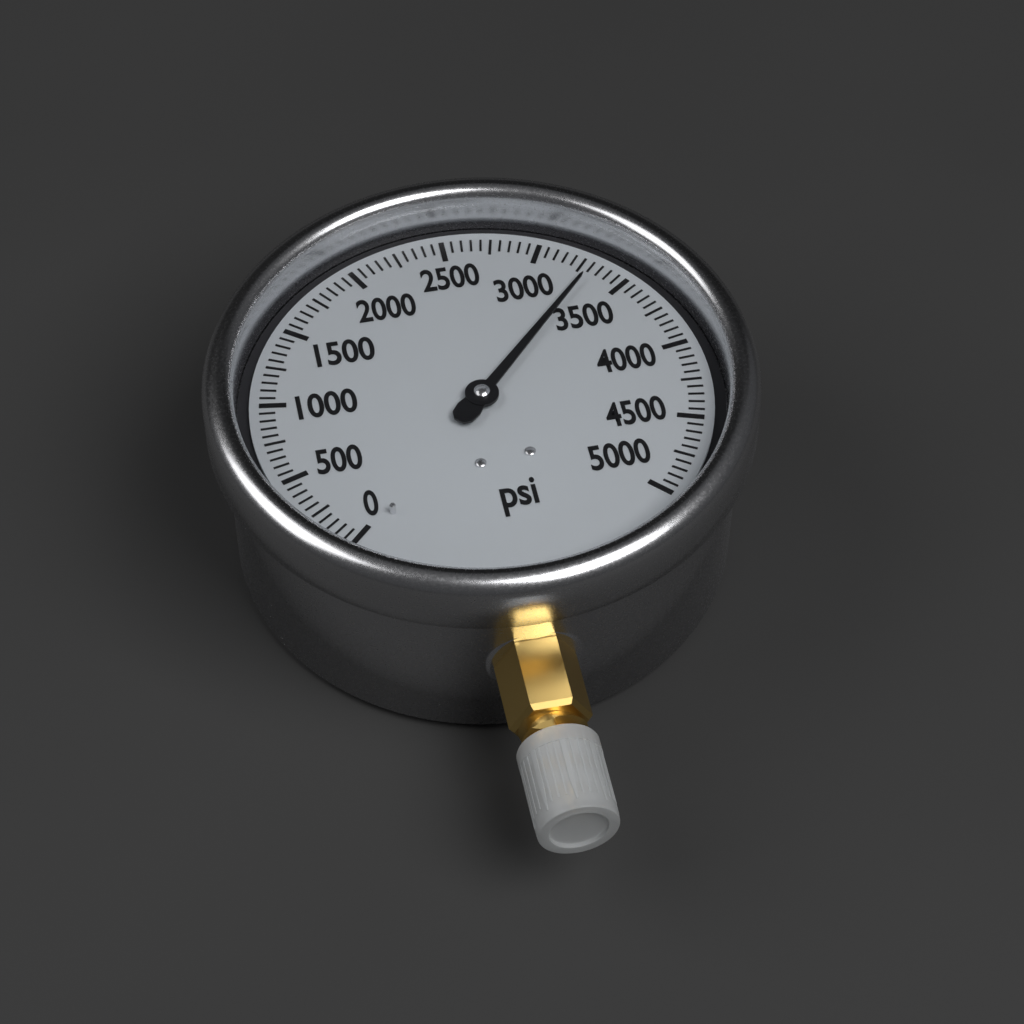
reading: 3300 psi
